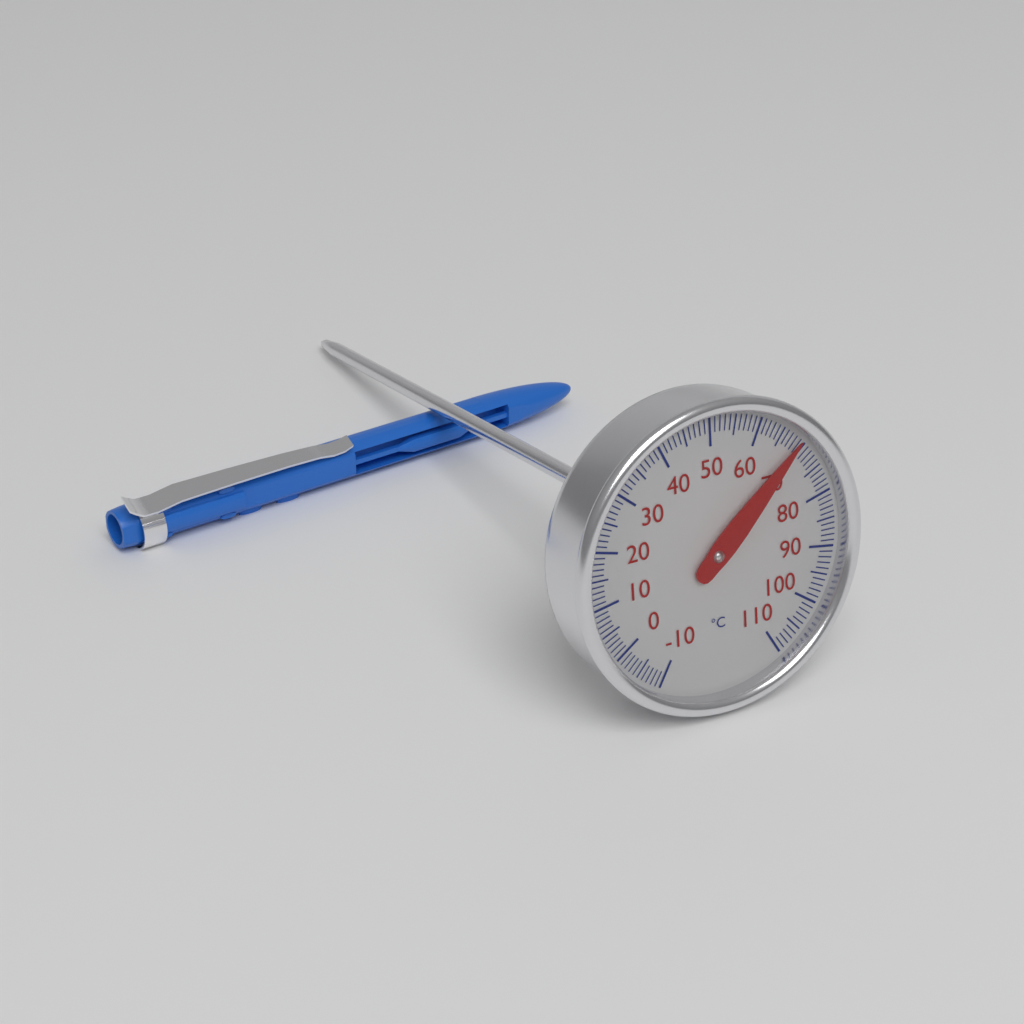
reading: 69 °C
